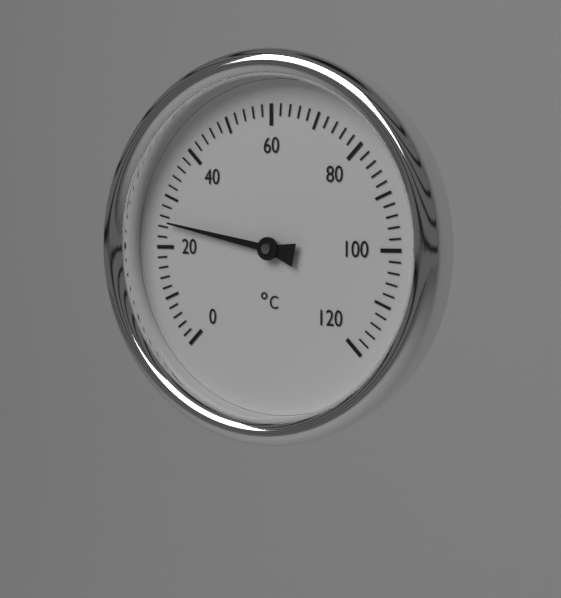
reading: 25 °C
